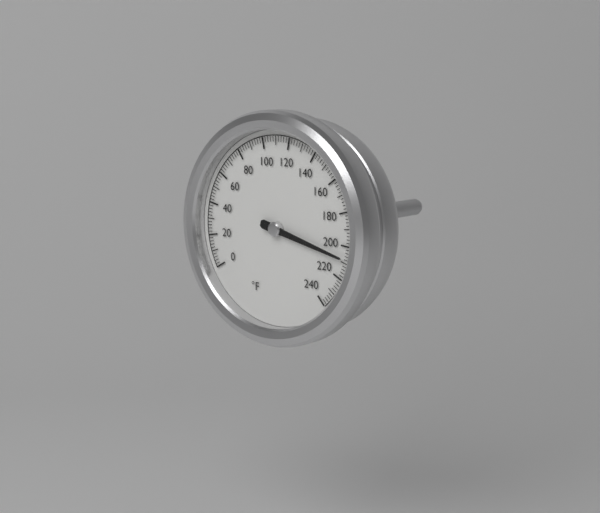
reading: 208 °F
